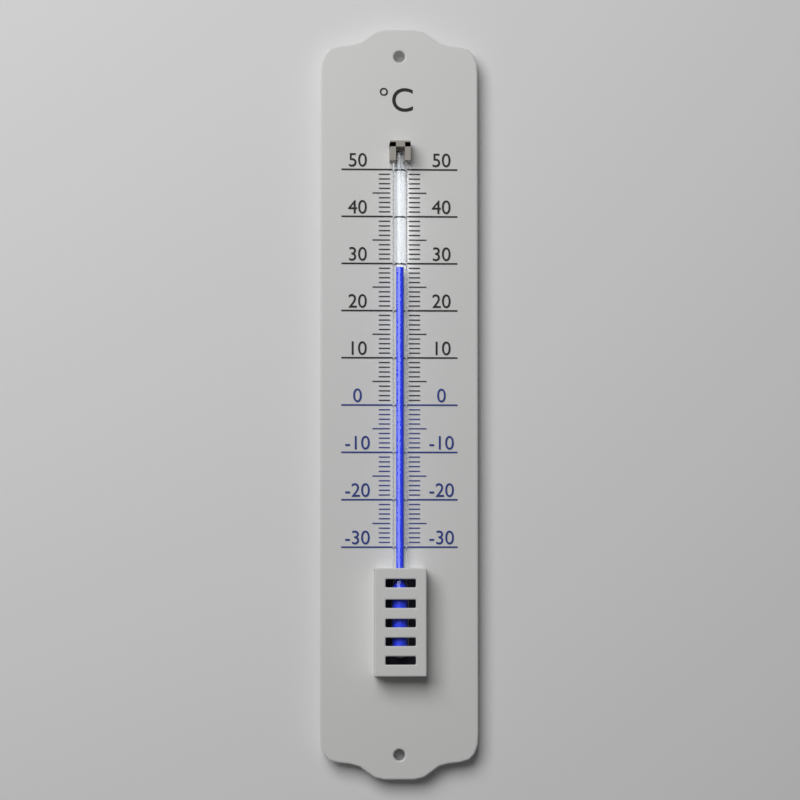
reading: 29 °C
